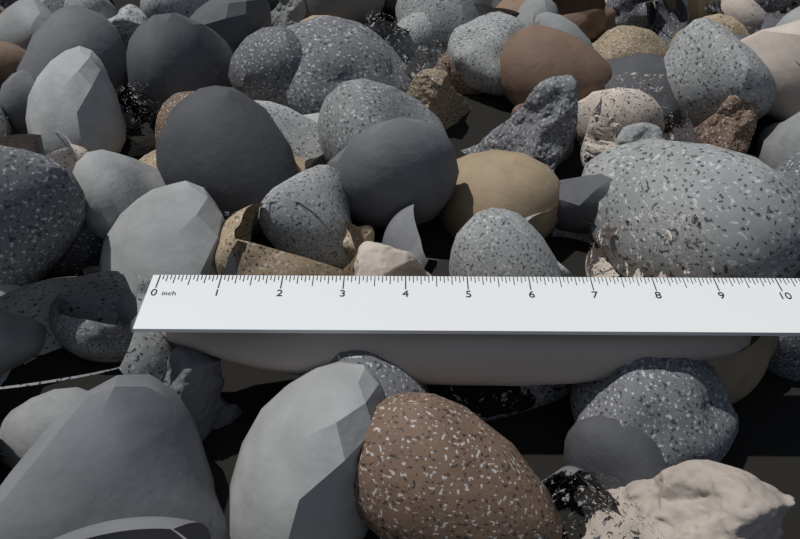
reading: 9.6250 in
